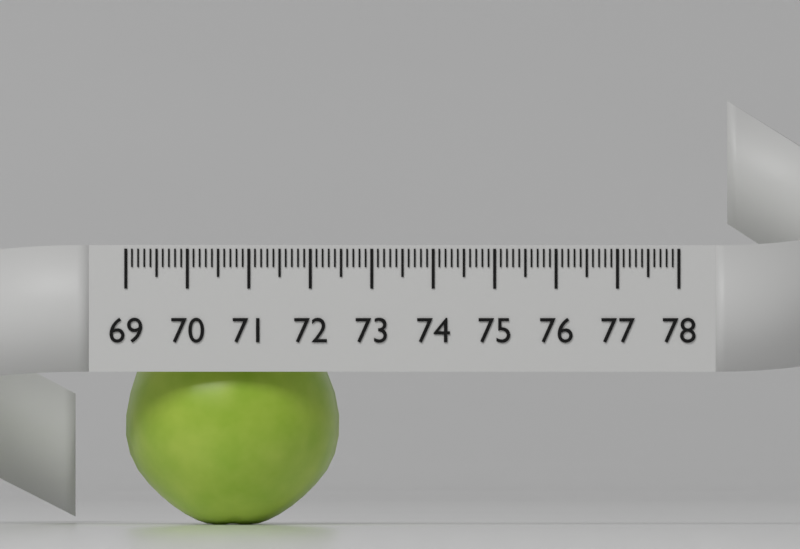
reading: 72.5 (no unit)
